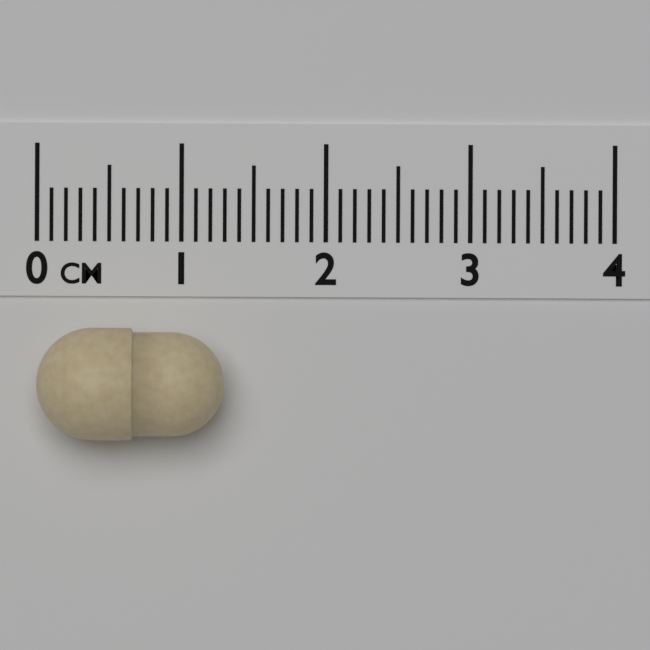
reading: 1.3 cm
